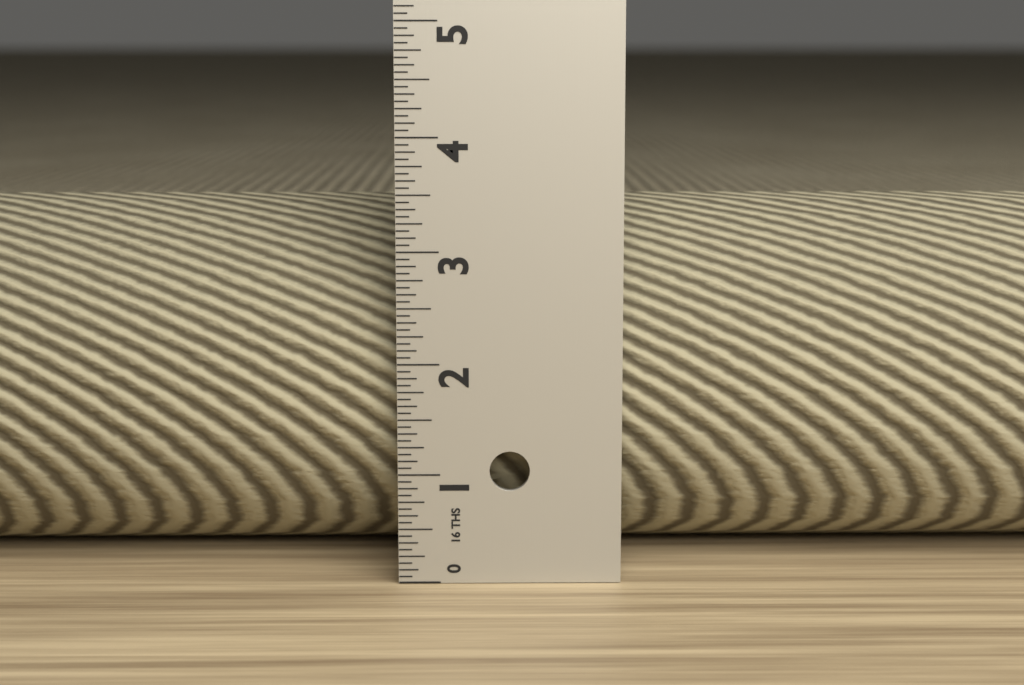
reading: 3.3750 in
